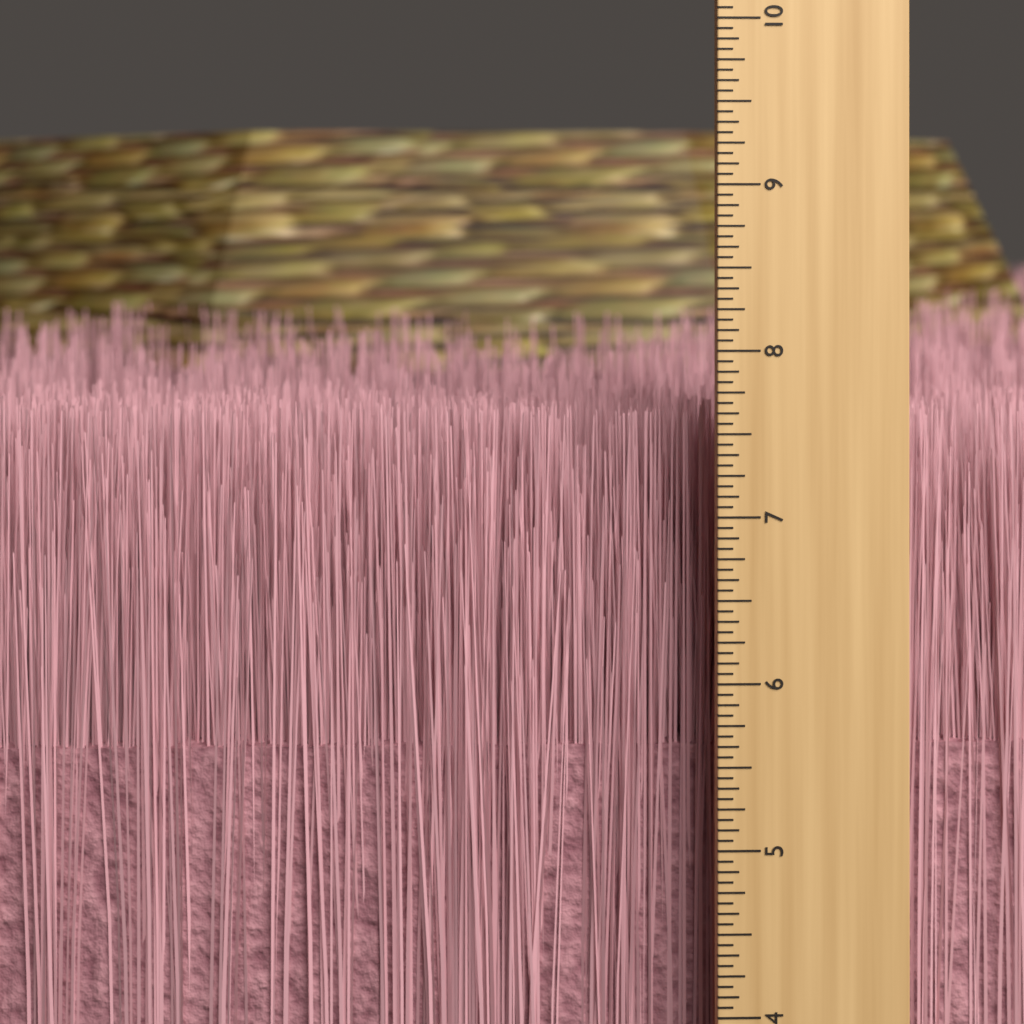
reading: 7.5625 inch
